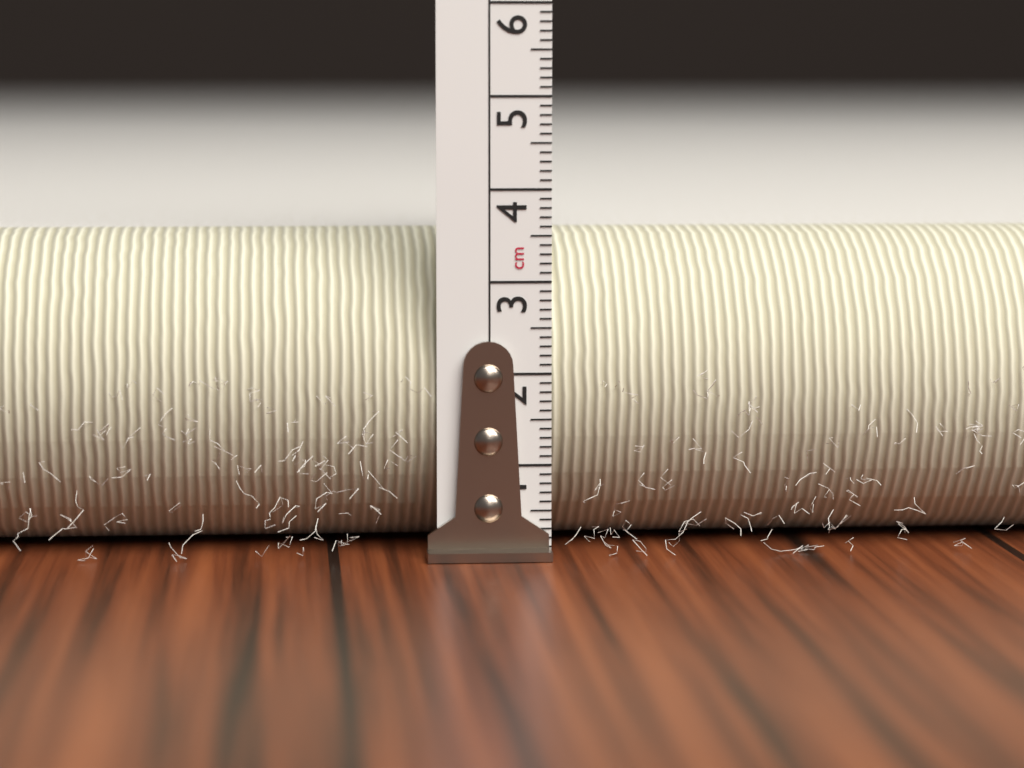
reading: 3.5 cm
